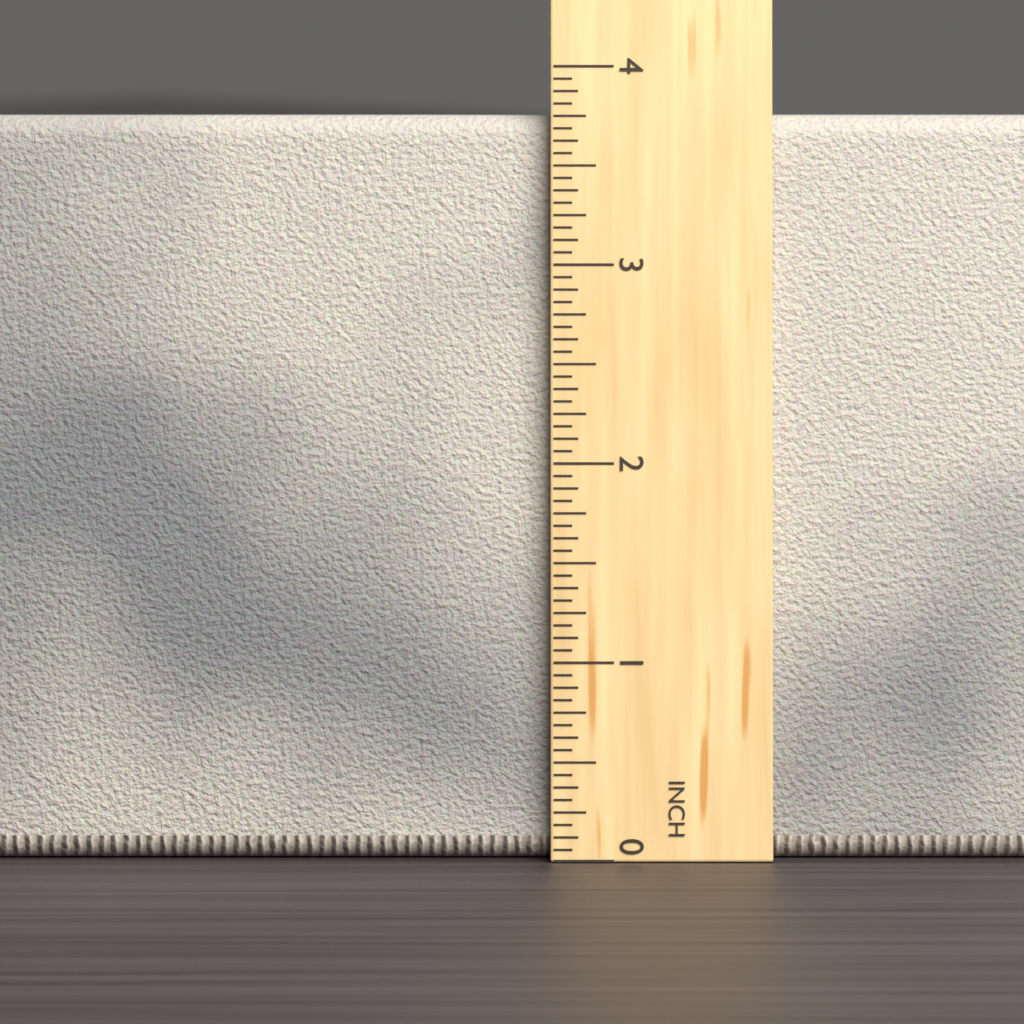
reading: 3.7500 in
